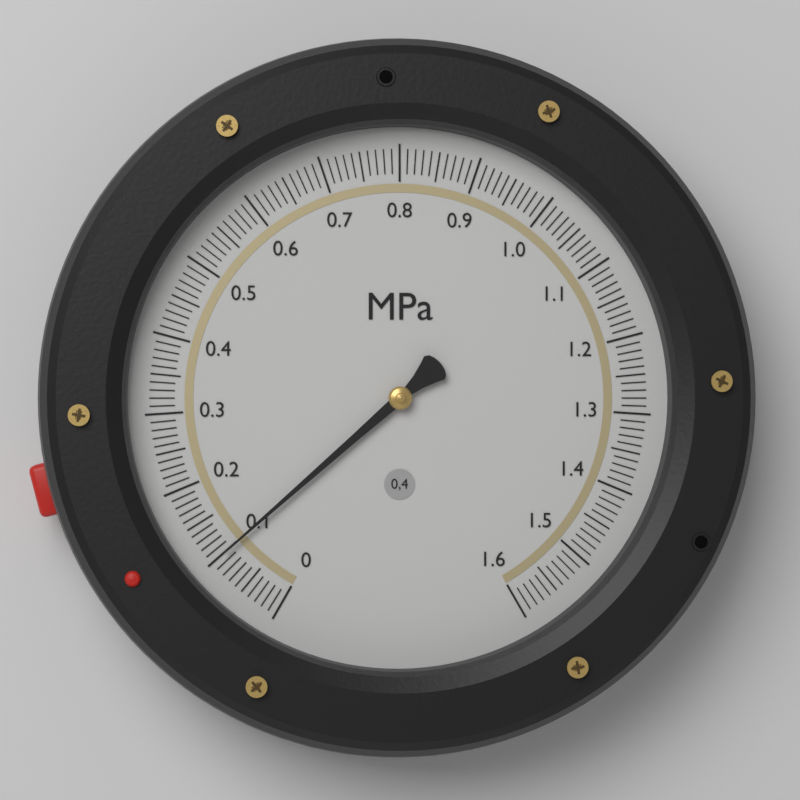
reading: 0.10 MPa
